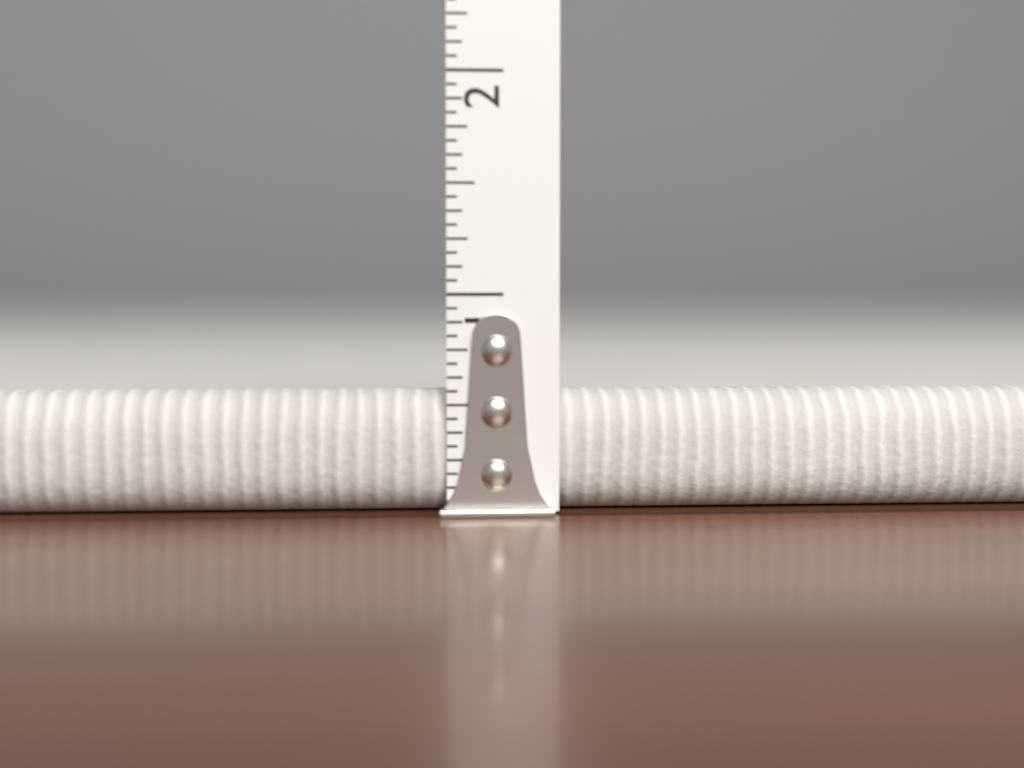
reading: 0.5625 in
